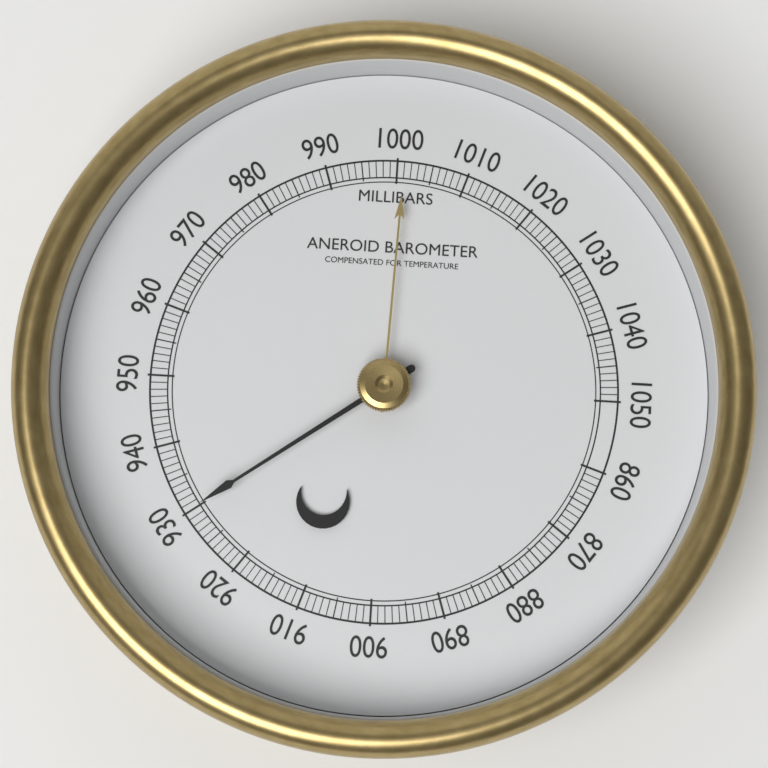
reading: 930 mbar
